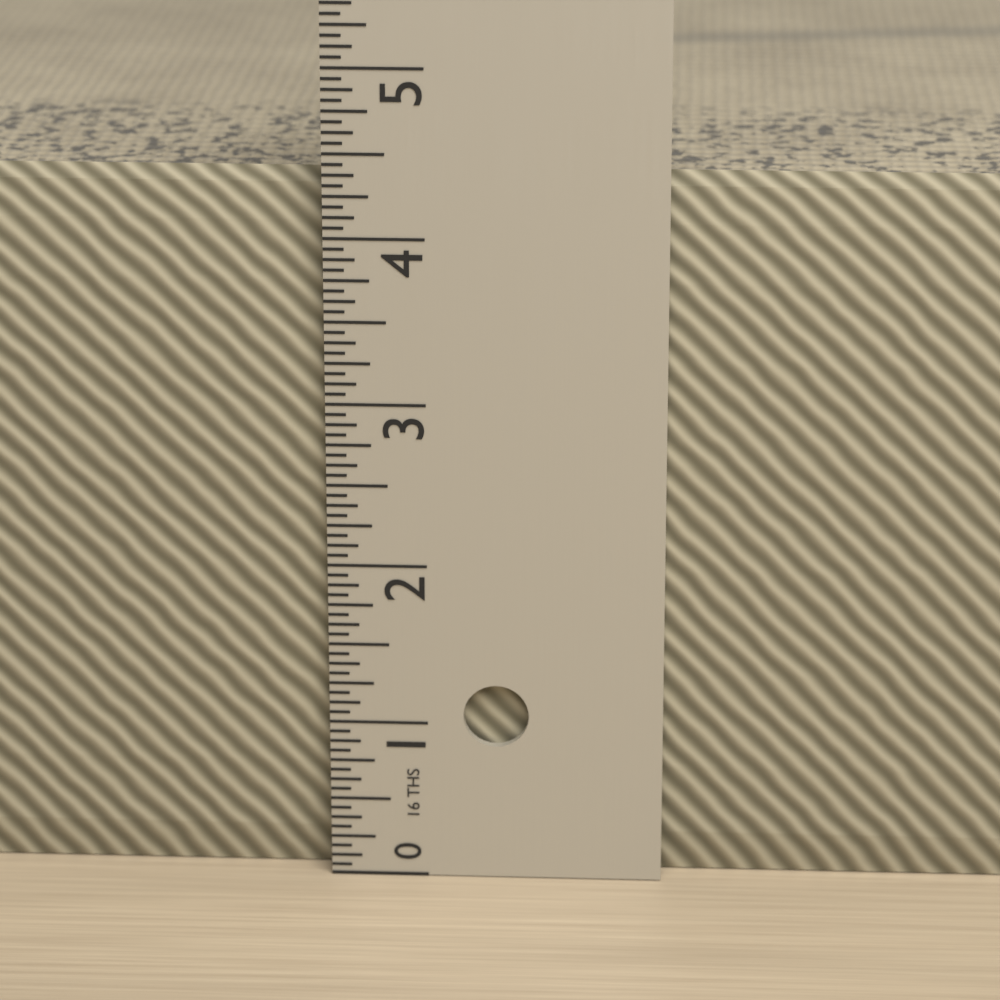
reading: 4.3750 in
